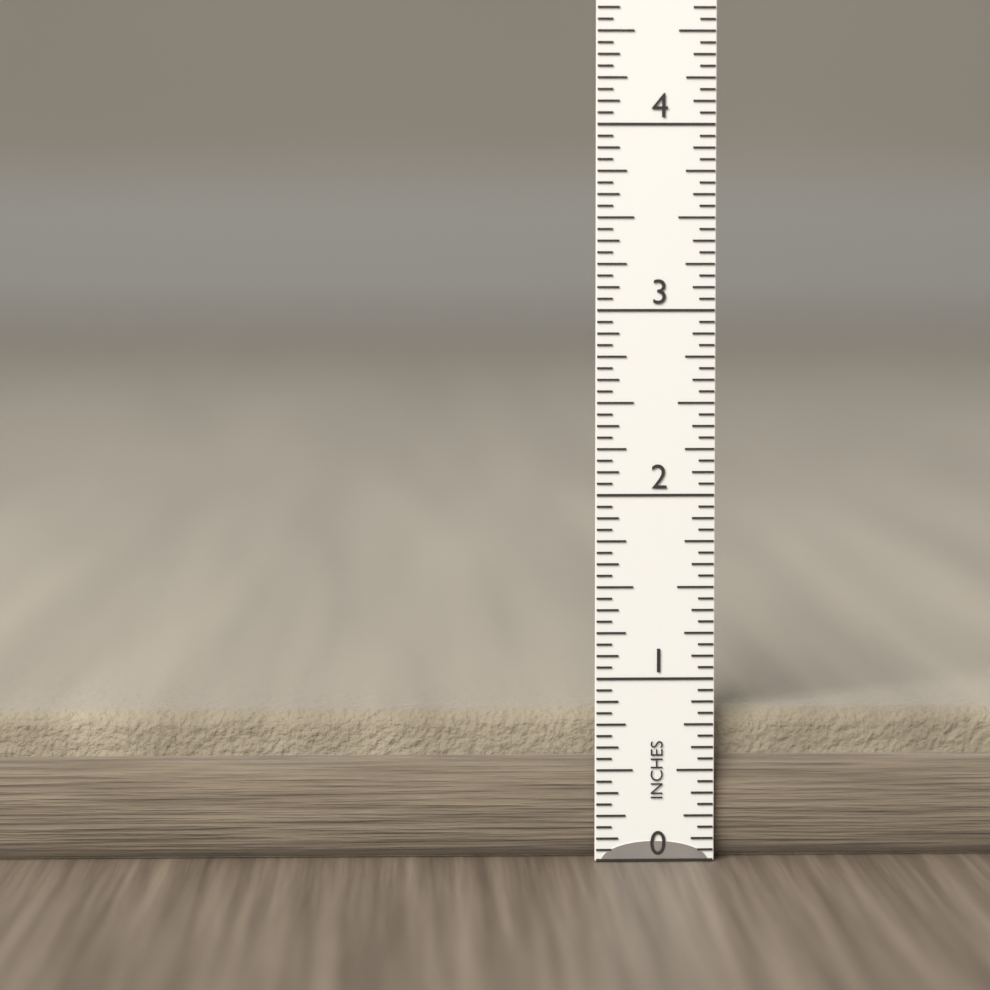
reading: 0.8125 in
